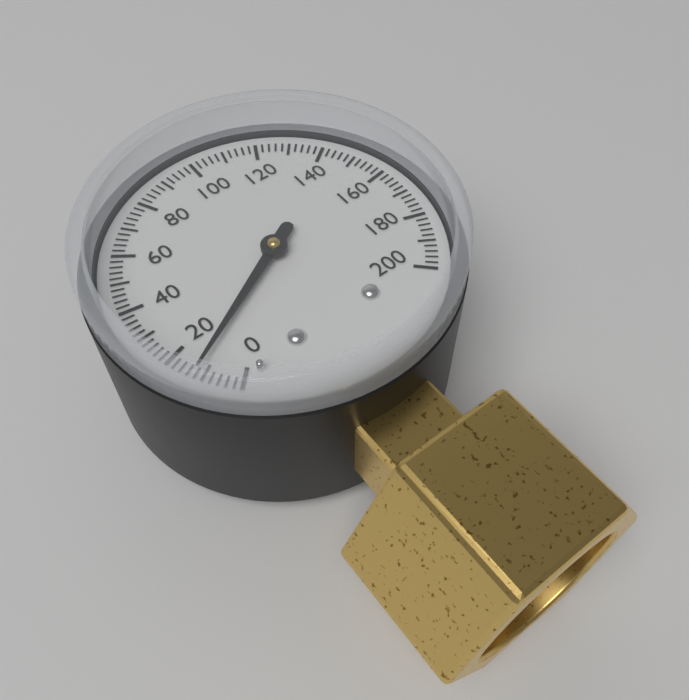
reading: 12 (no unit)
